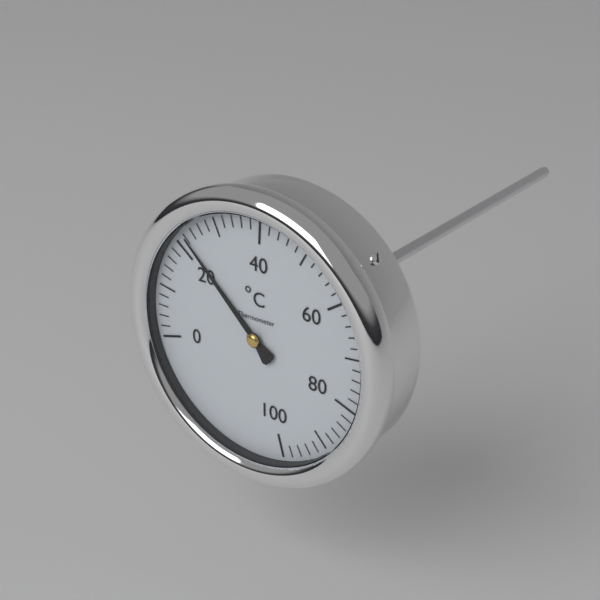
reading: 22 °C
